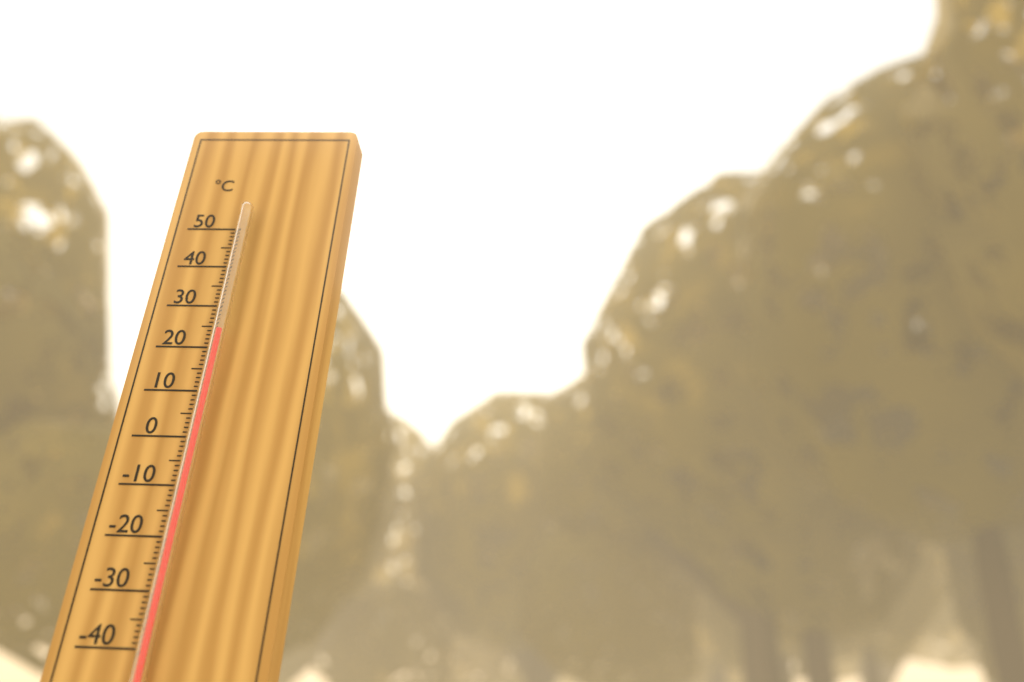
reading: 23 °C
